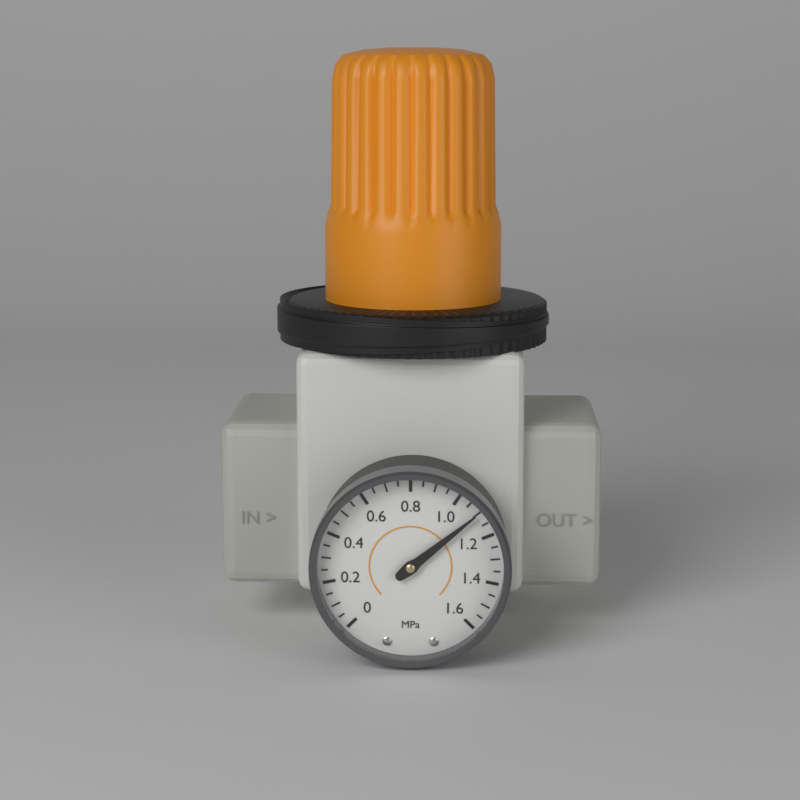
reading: 1.10 MPa
